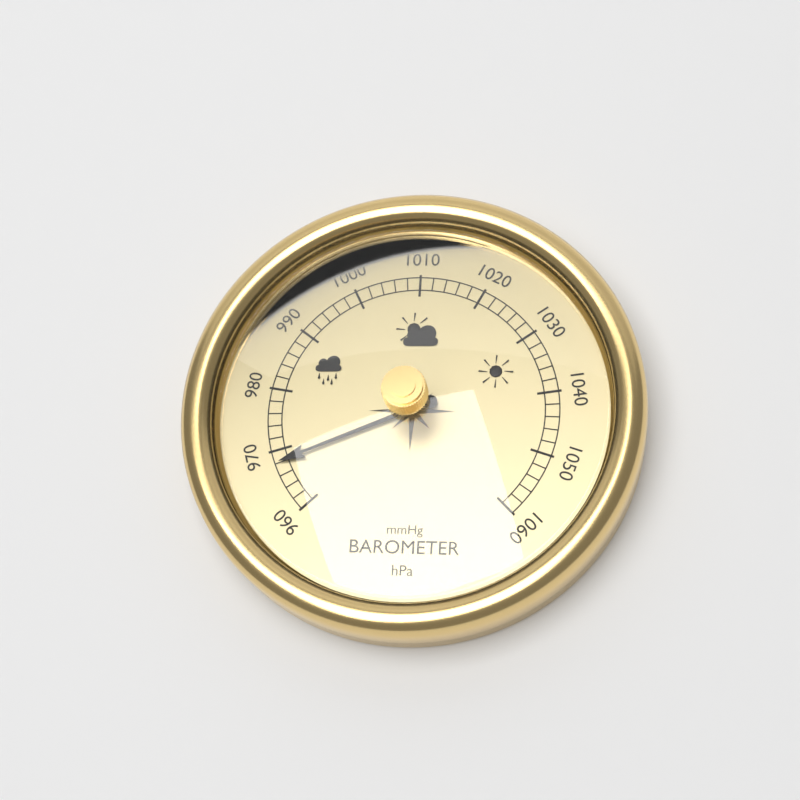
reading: 968 hPa
